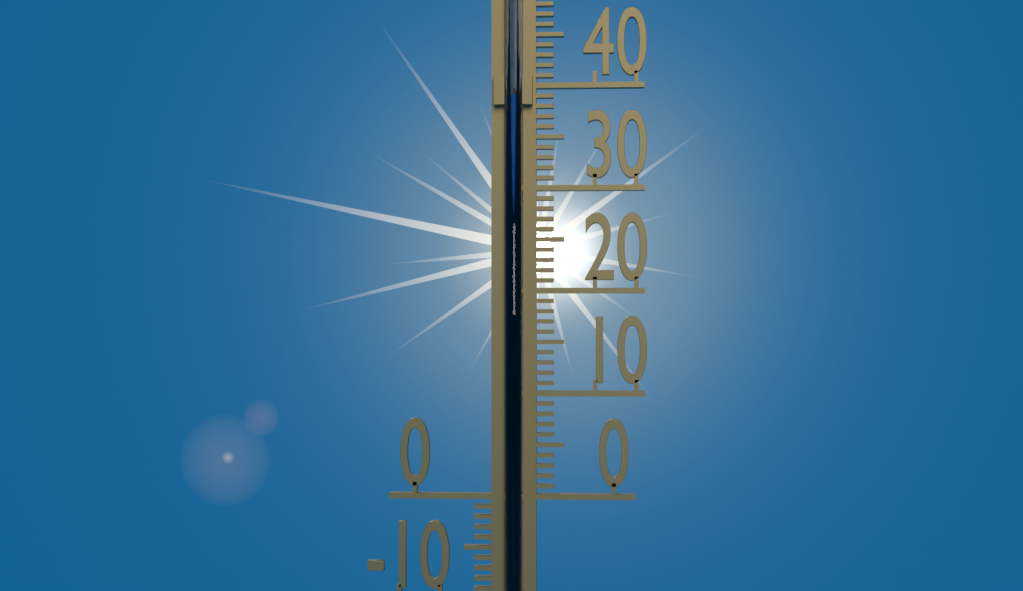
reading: 39 °C
